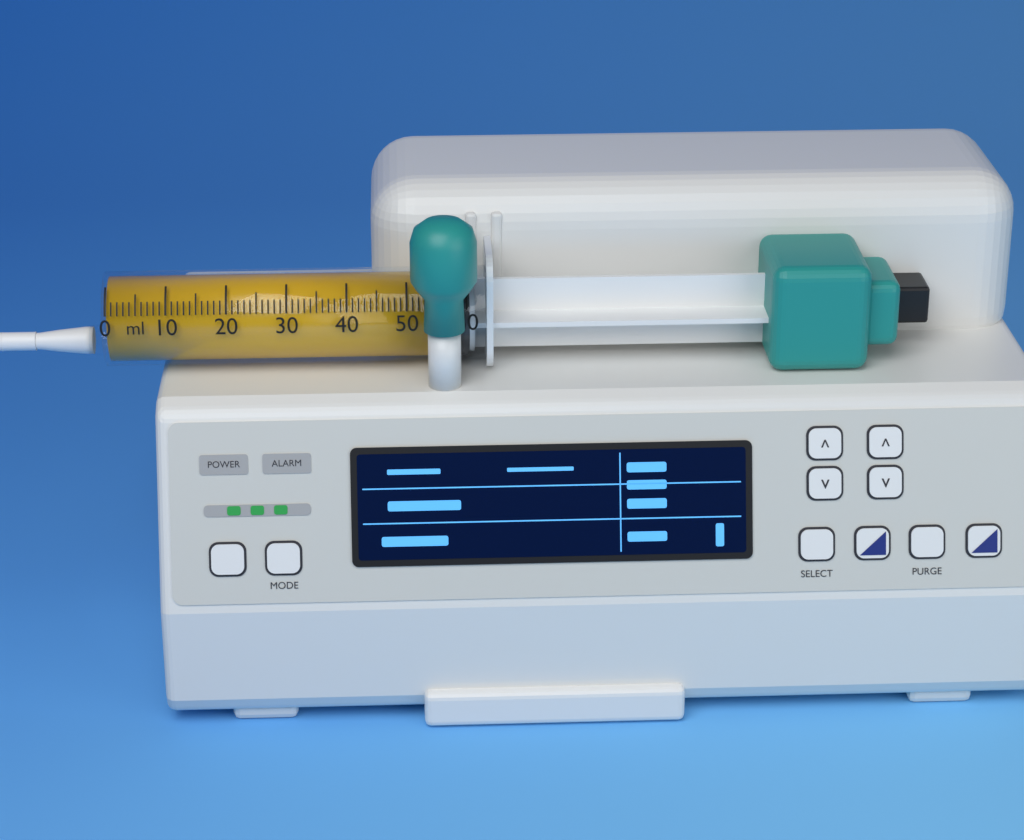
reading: 55 ml
